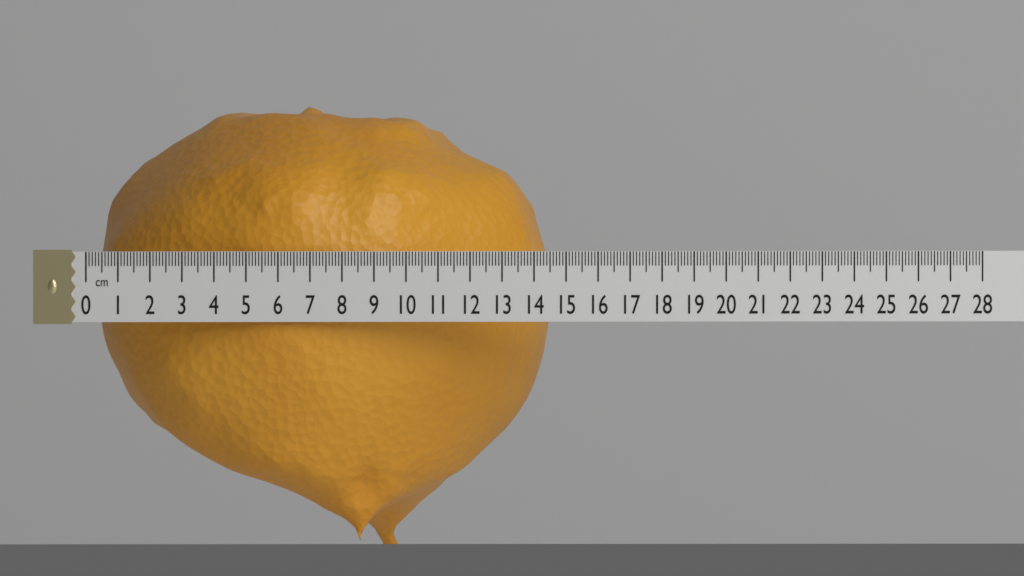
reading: 14.2 cm
